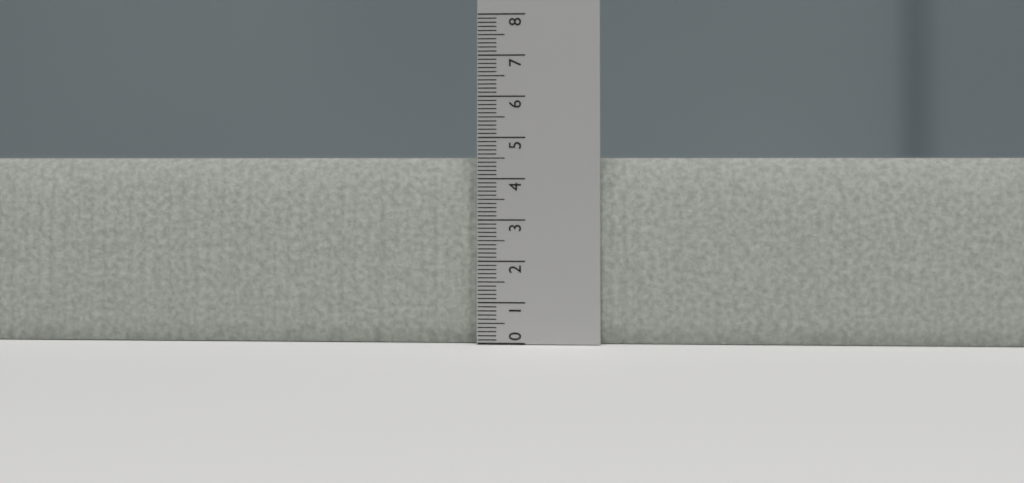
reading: 4.5 (no unit)
